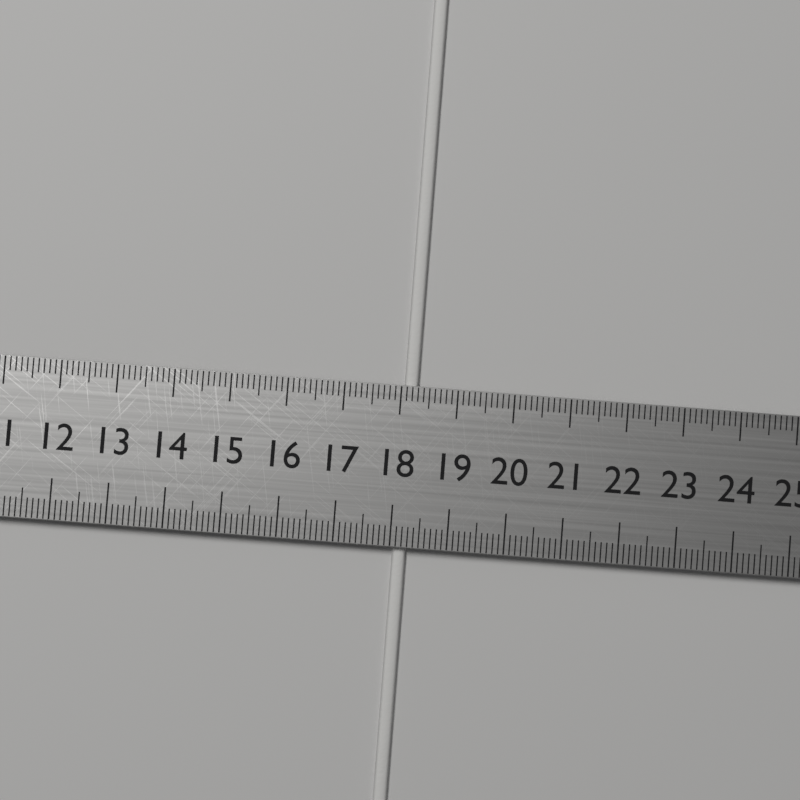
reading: 18.3 cm
